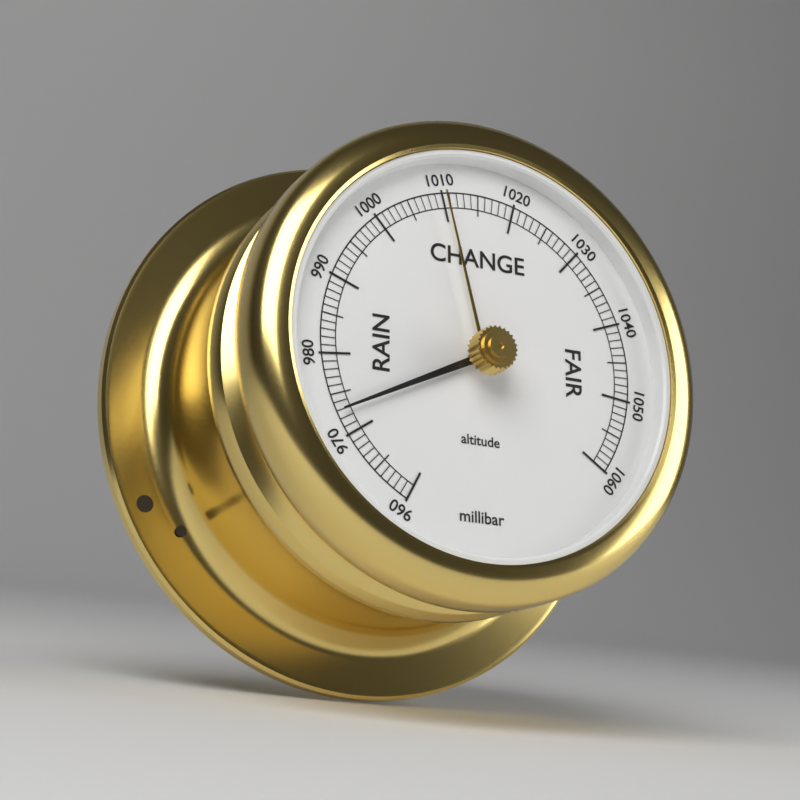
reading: 973 millibar
